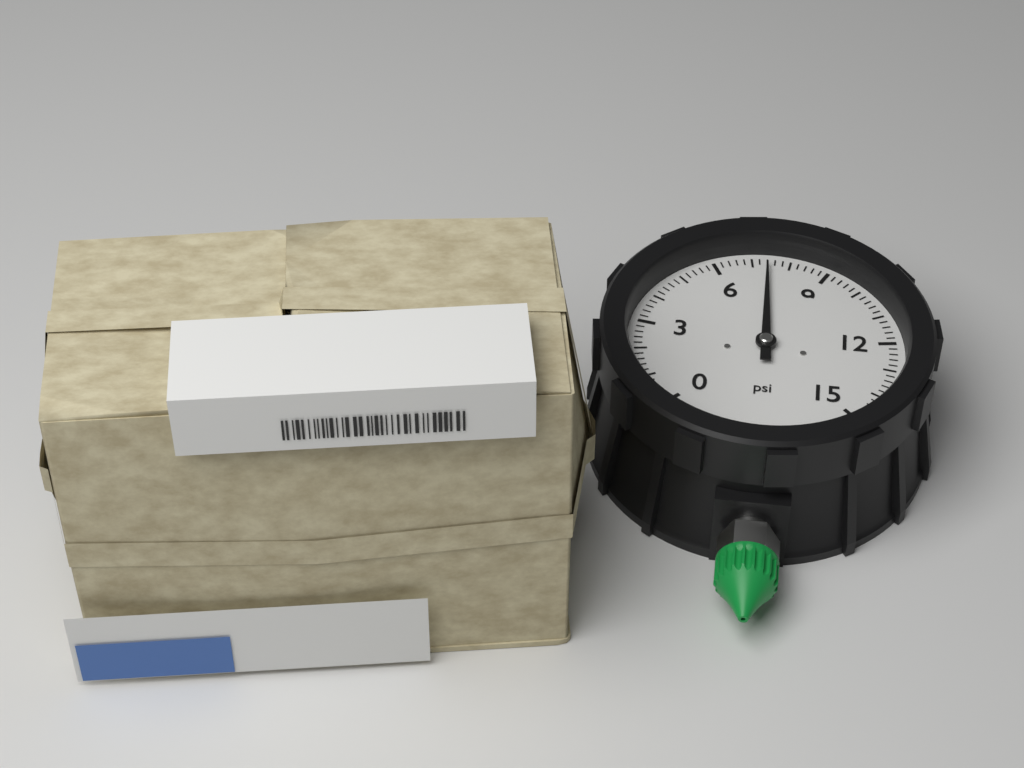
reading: 7.4 psi
